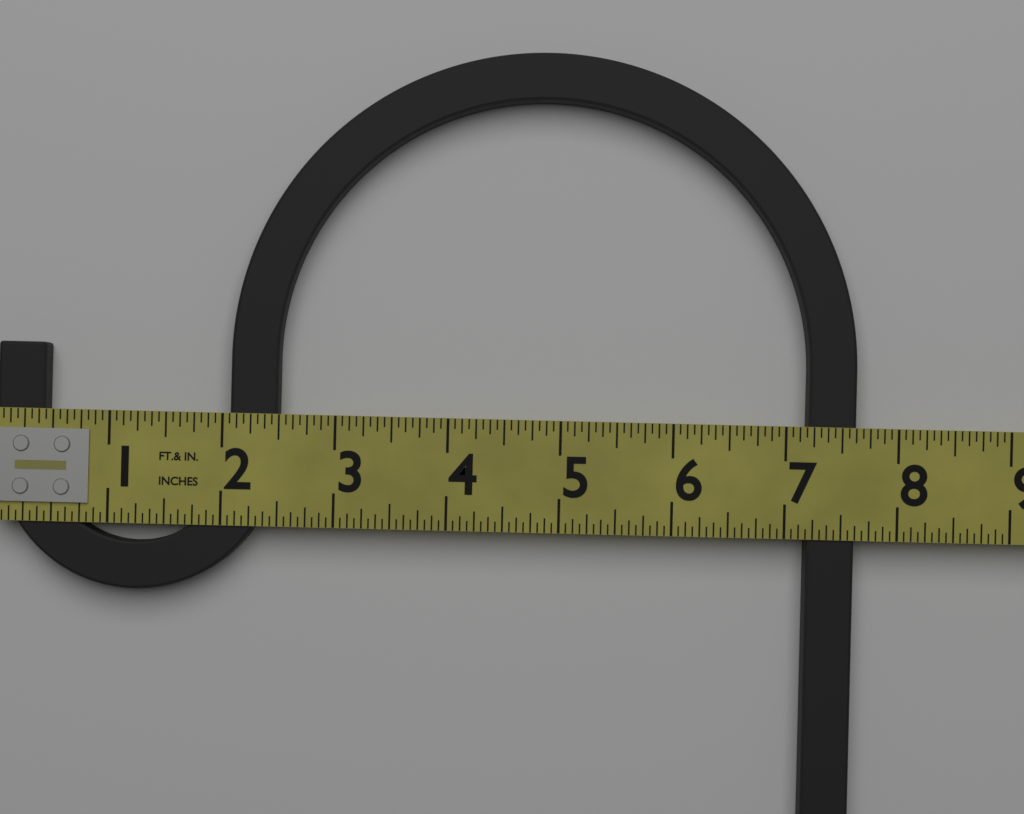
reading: 7.6250 in
